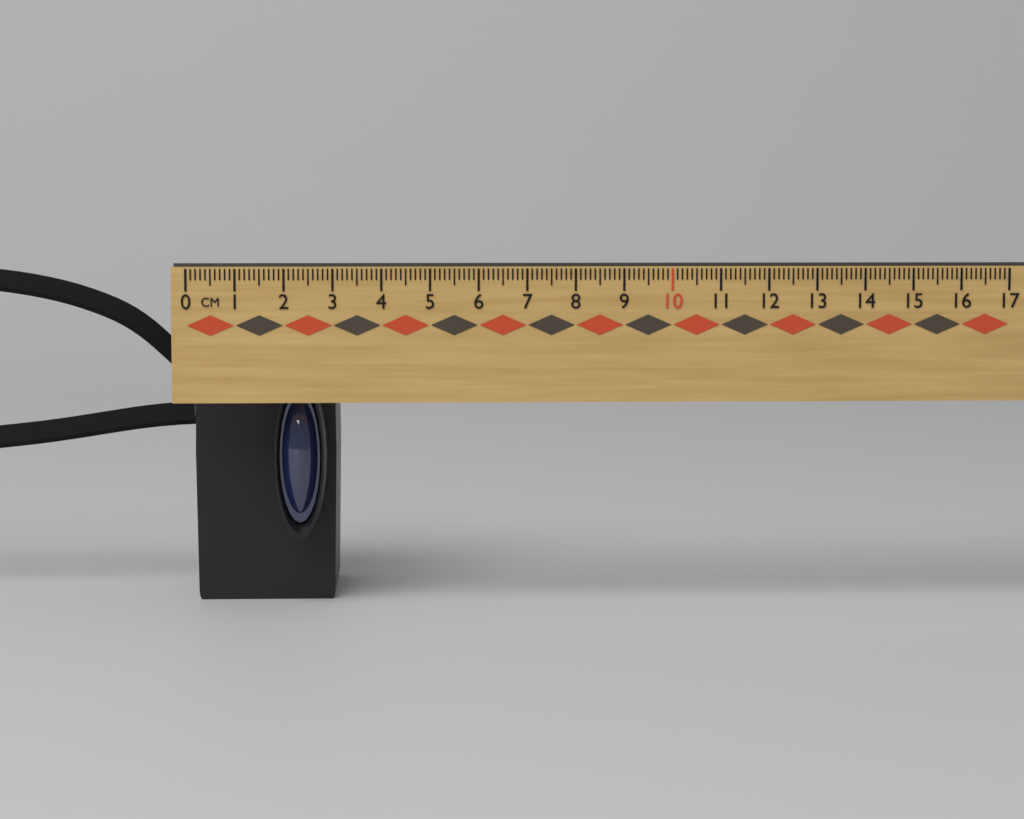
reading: 3.0 cm
